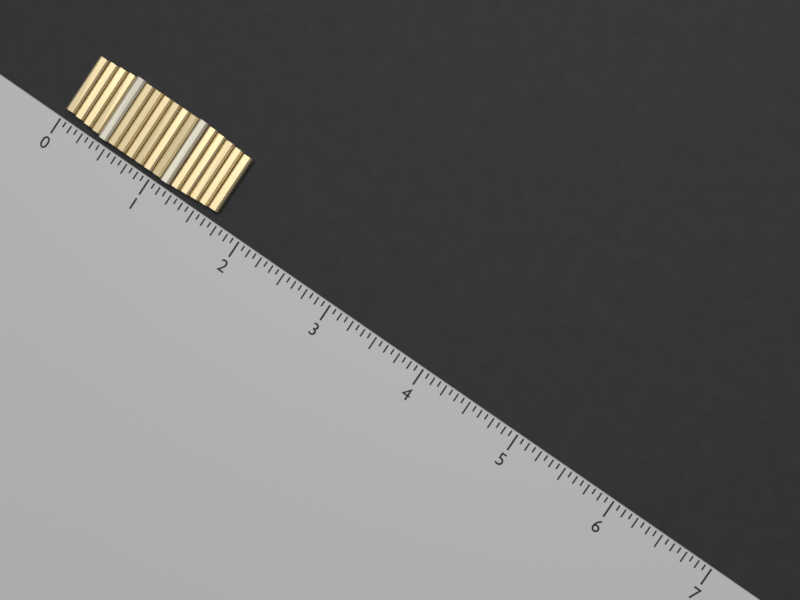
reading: 1.6875 (no unit)
